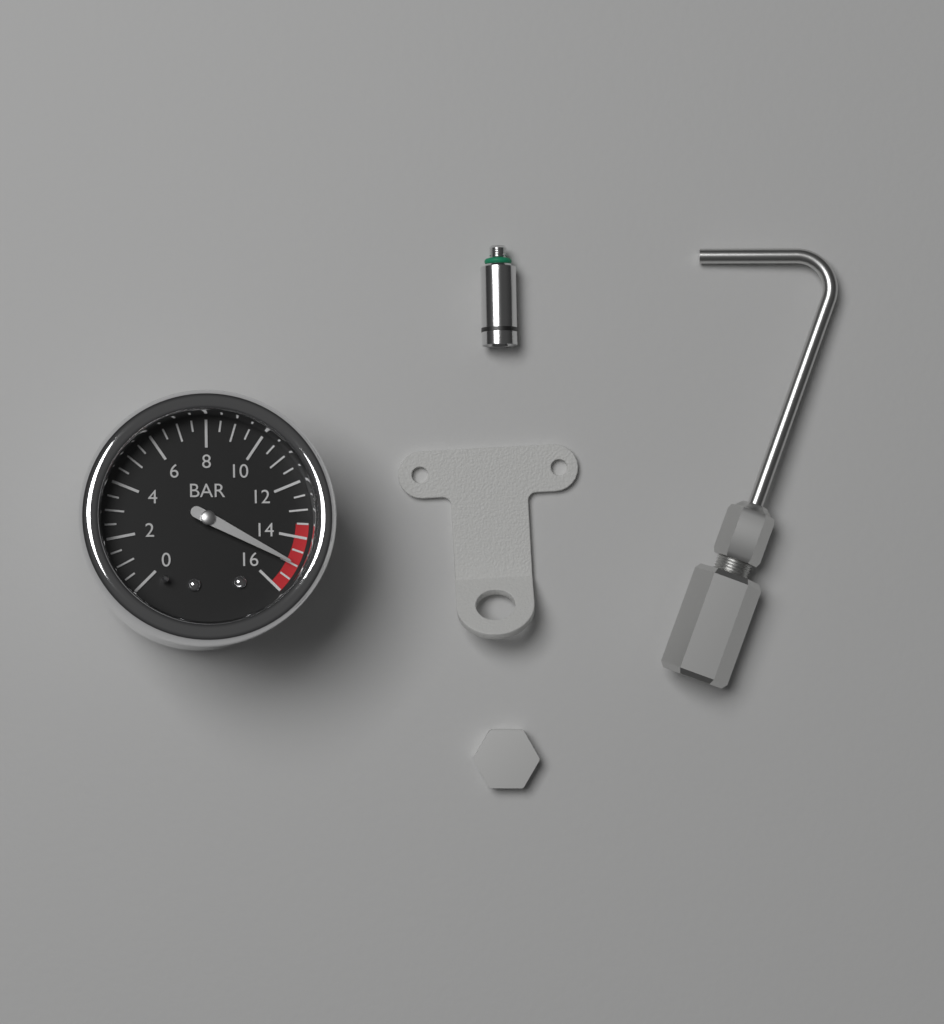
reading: 15.0 bar
